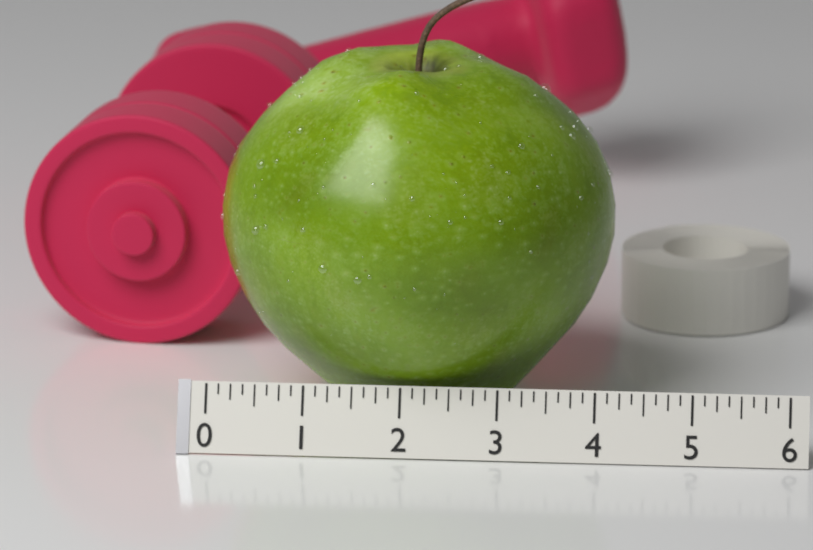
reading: 4.125 (no unit)
